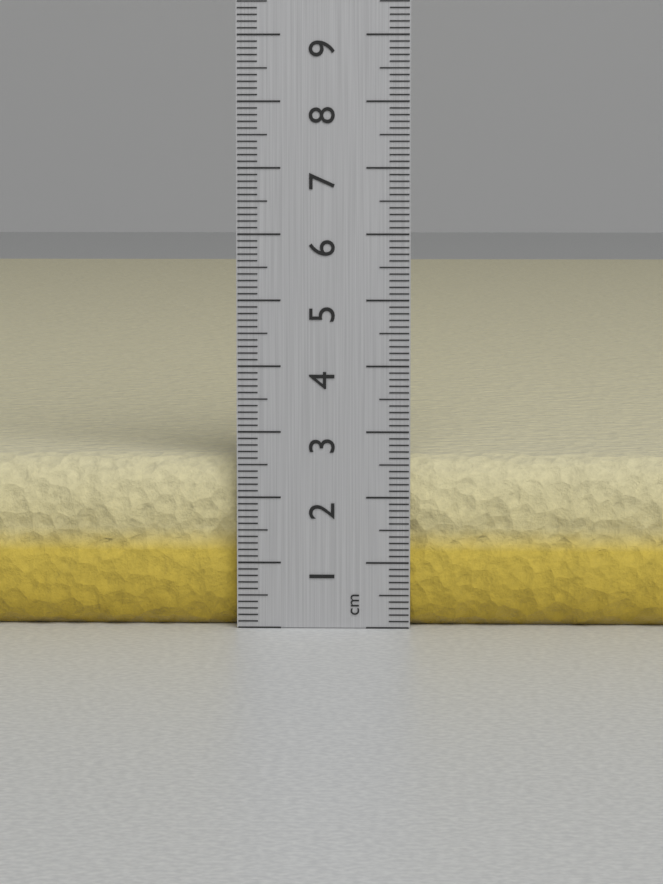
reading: 2.6 cm
